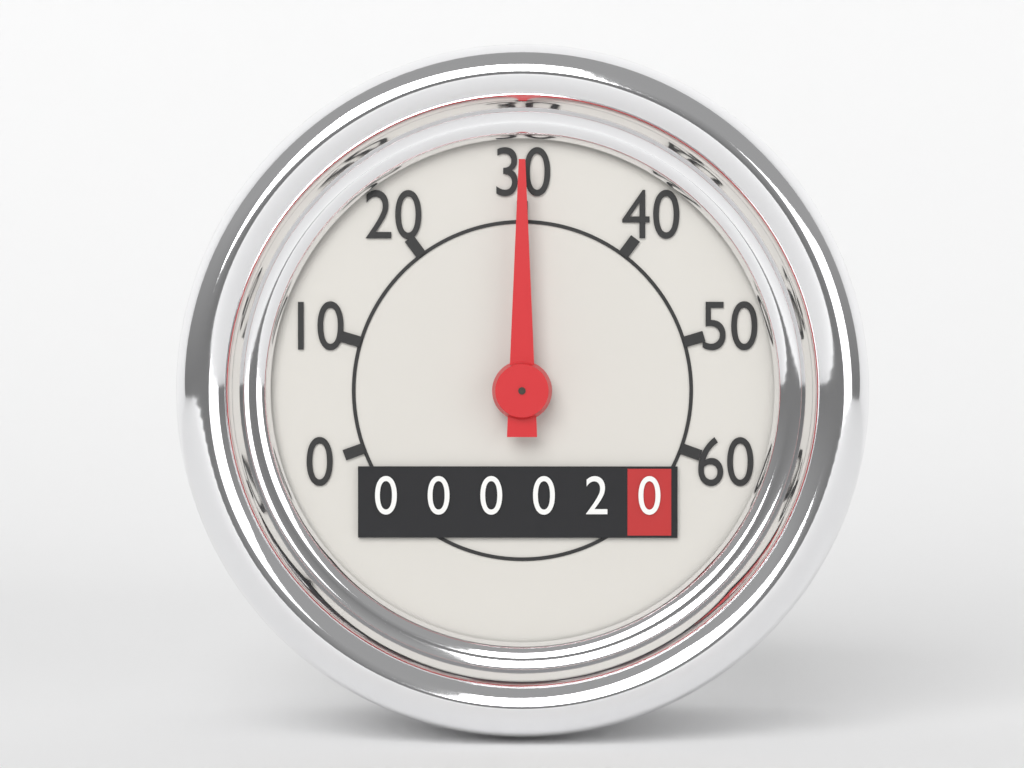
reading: 30 (no unit)
